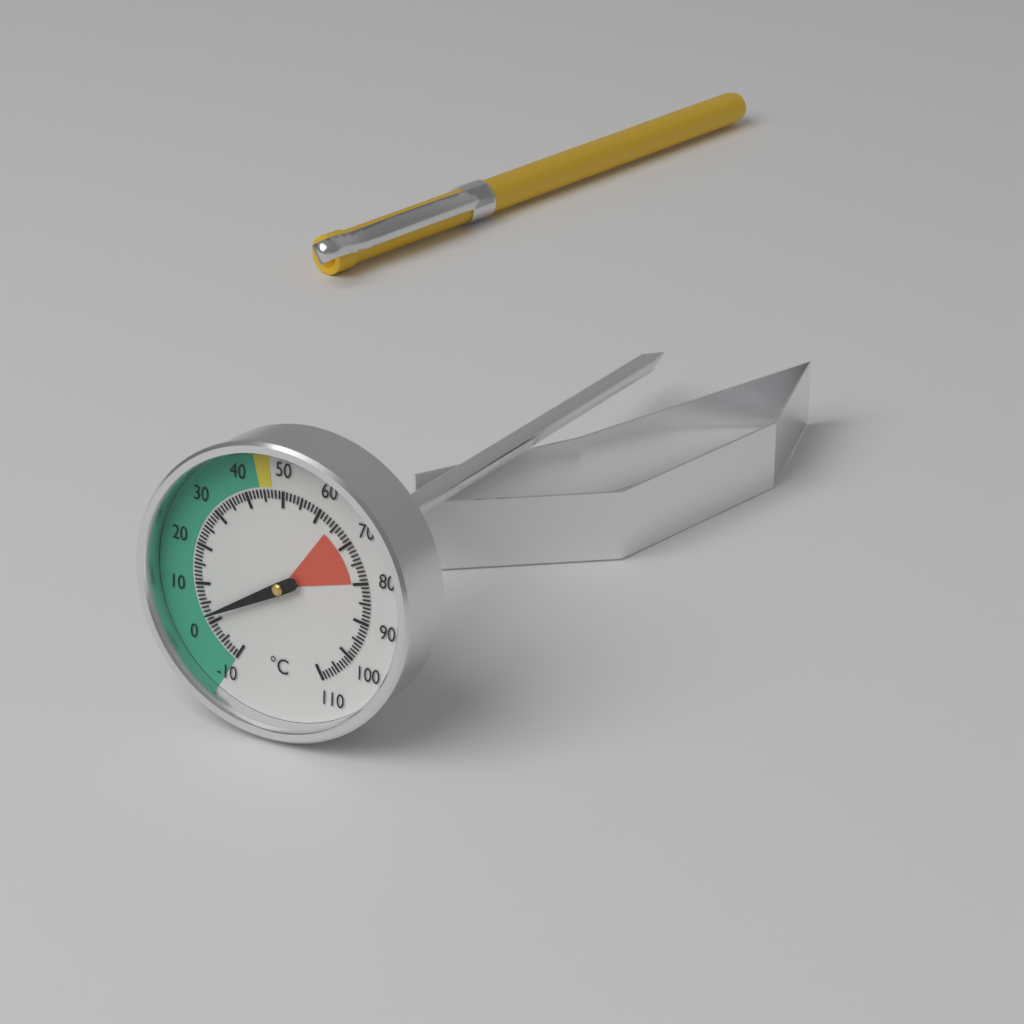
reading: 2 °C
